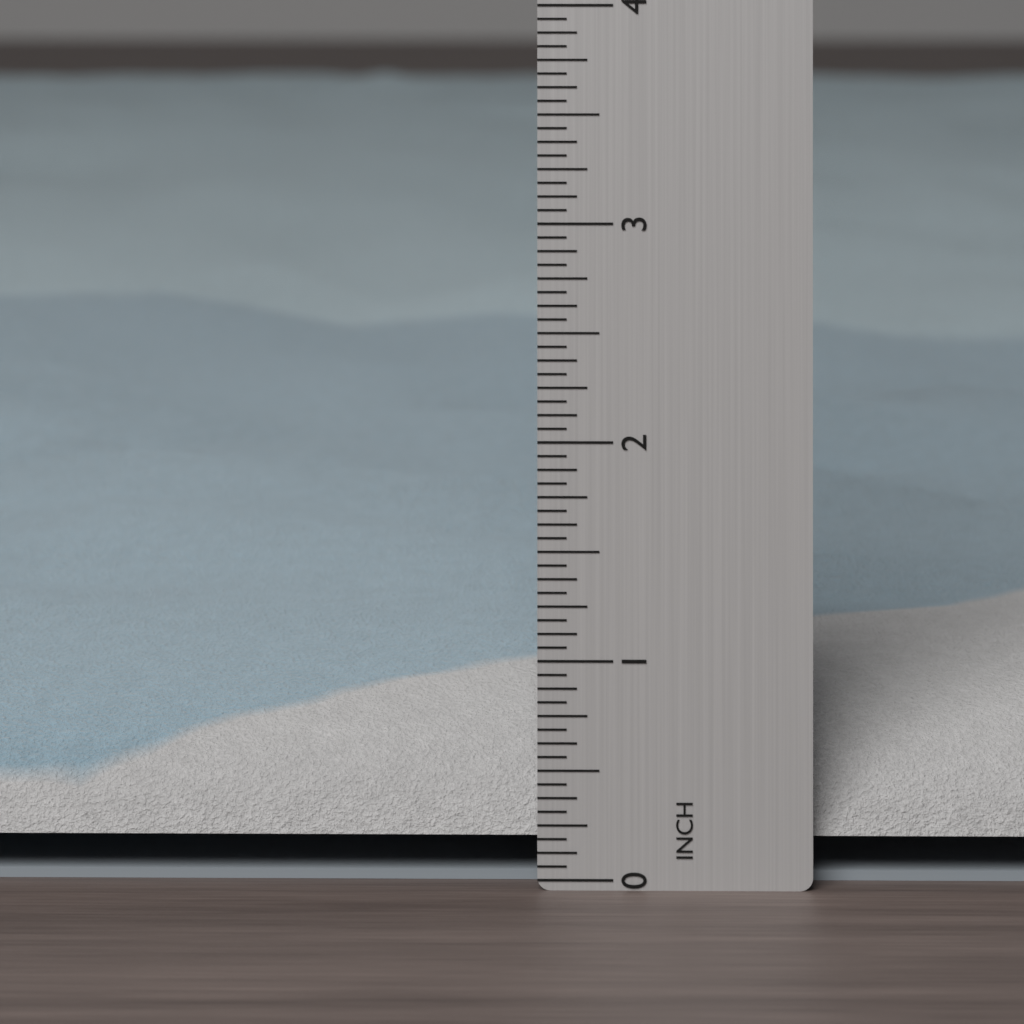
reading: 1.1250 in
